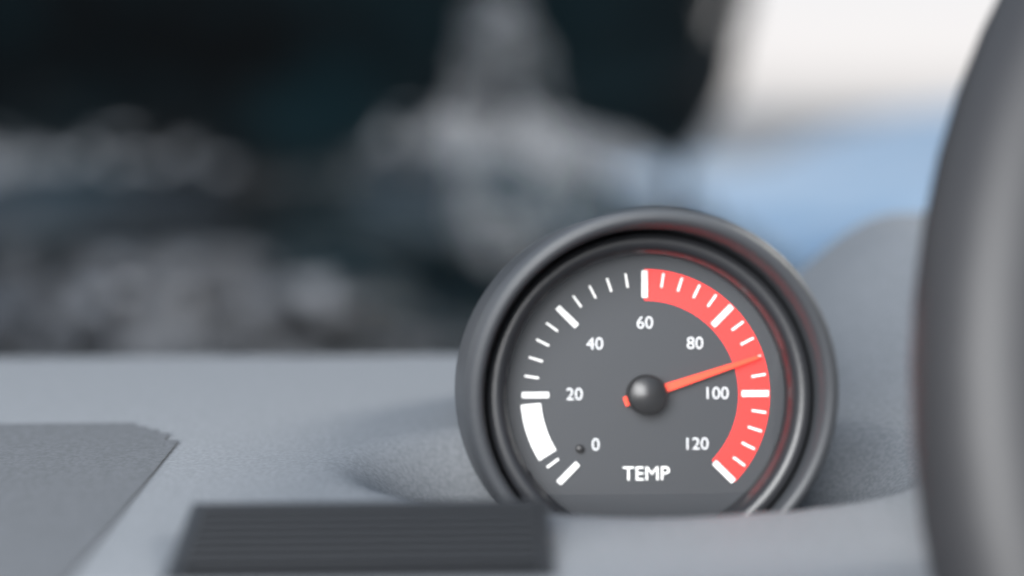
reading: 92 (no unit)
